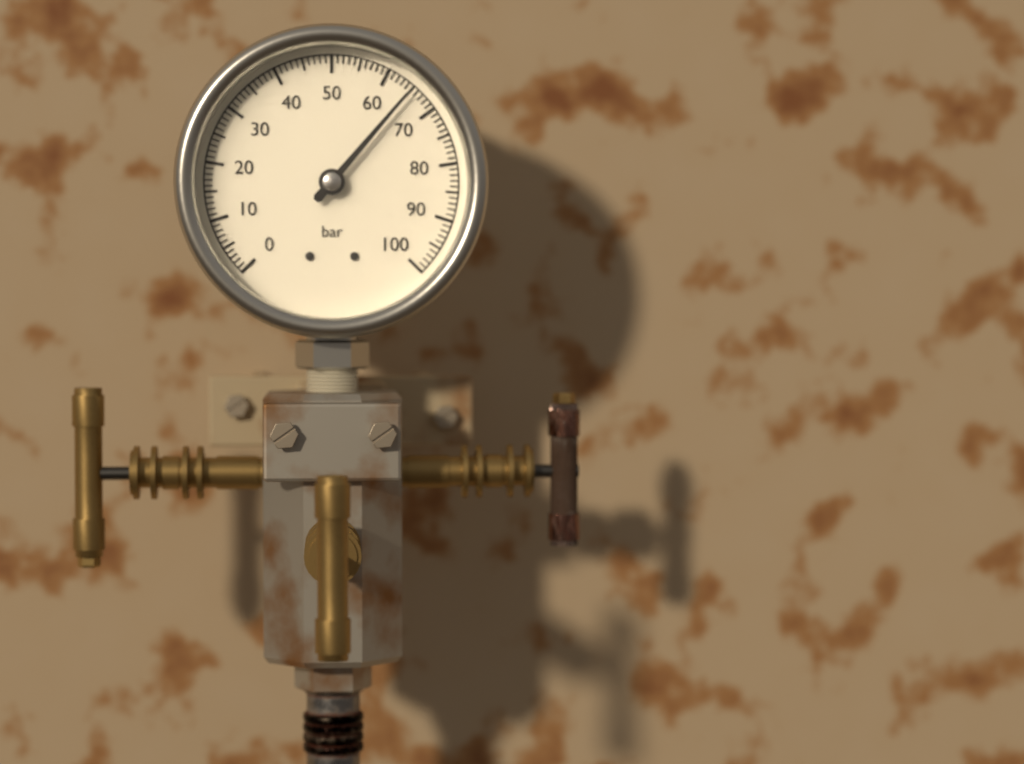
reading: 65 bar
